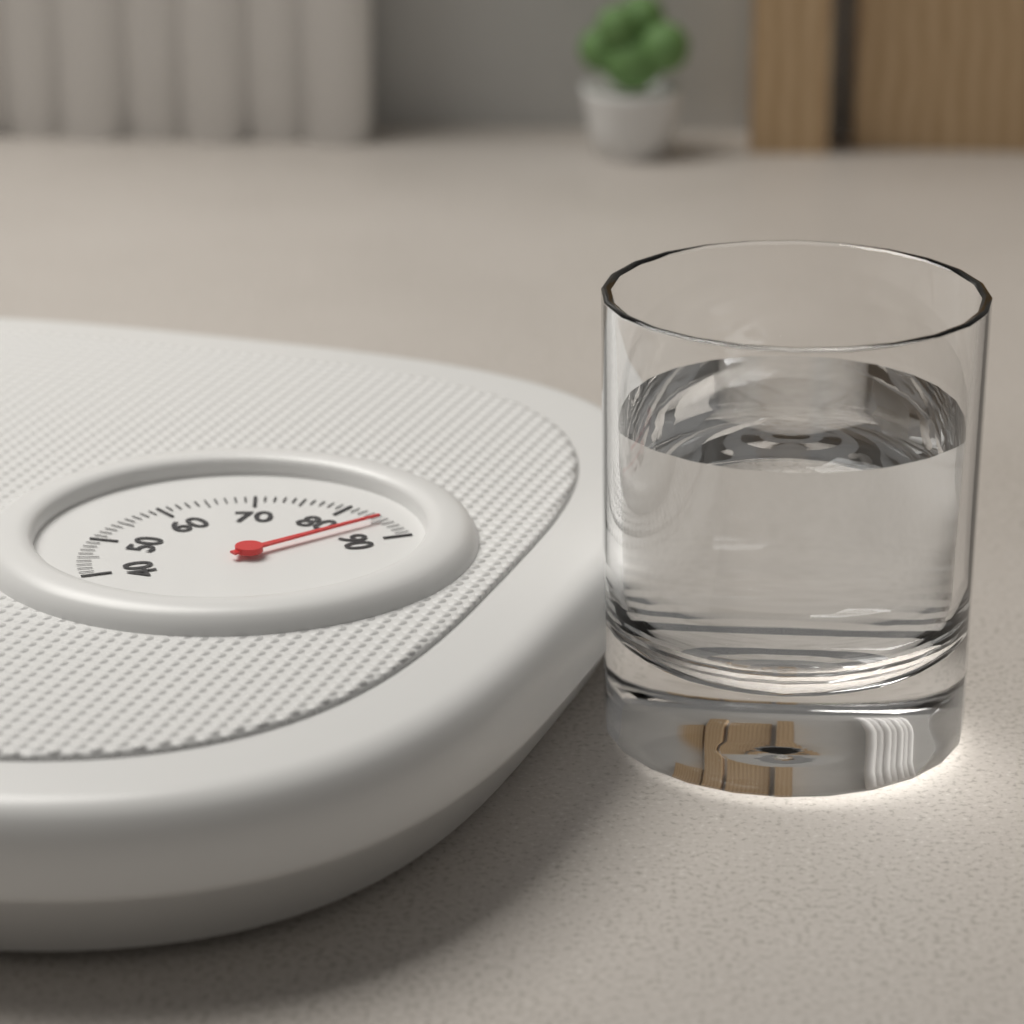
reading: 85 (no unit)
